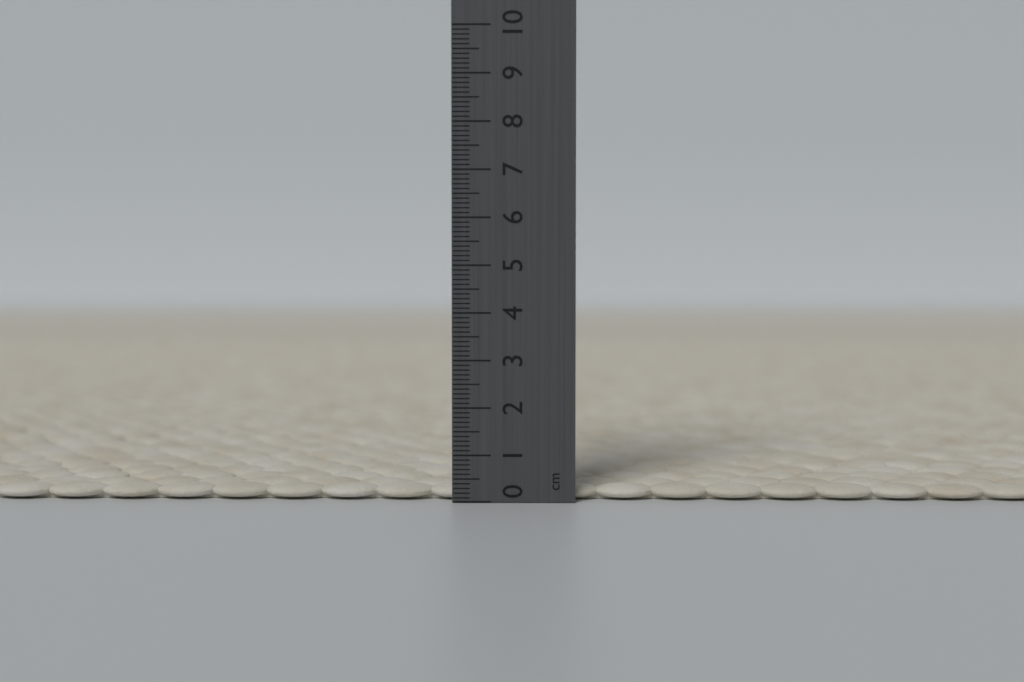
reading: 0.3 cm
